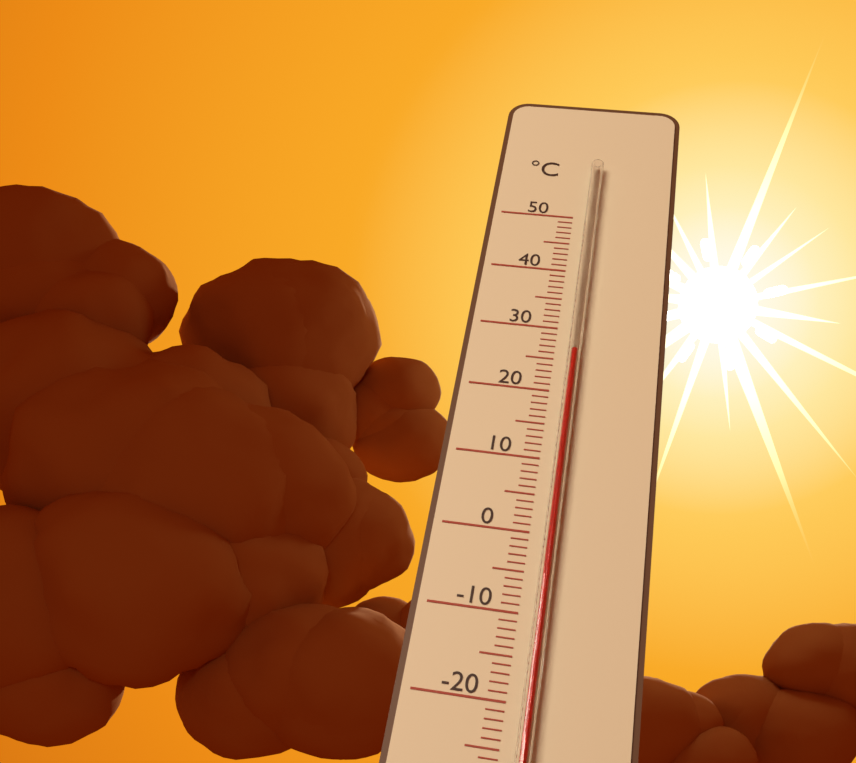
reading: 26 °C
